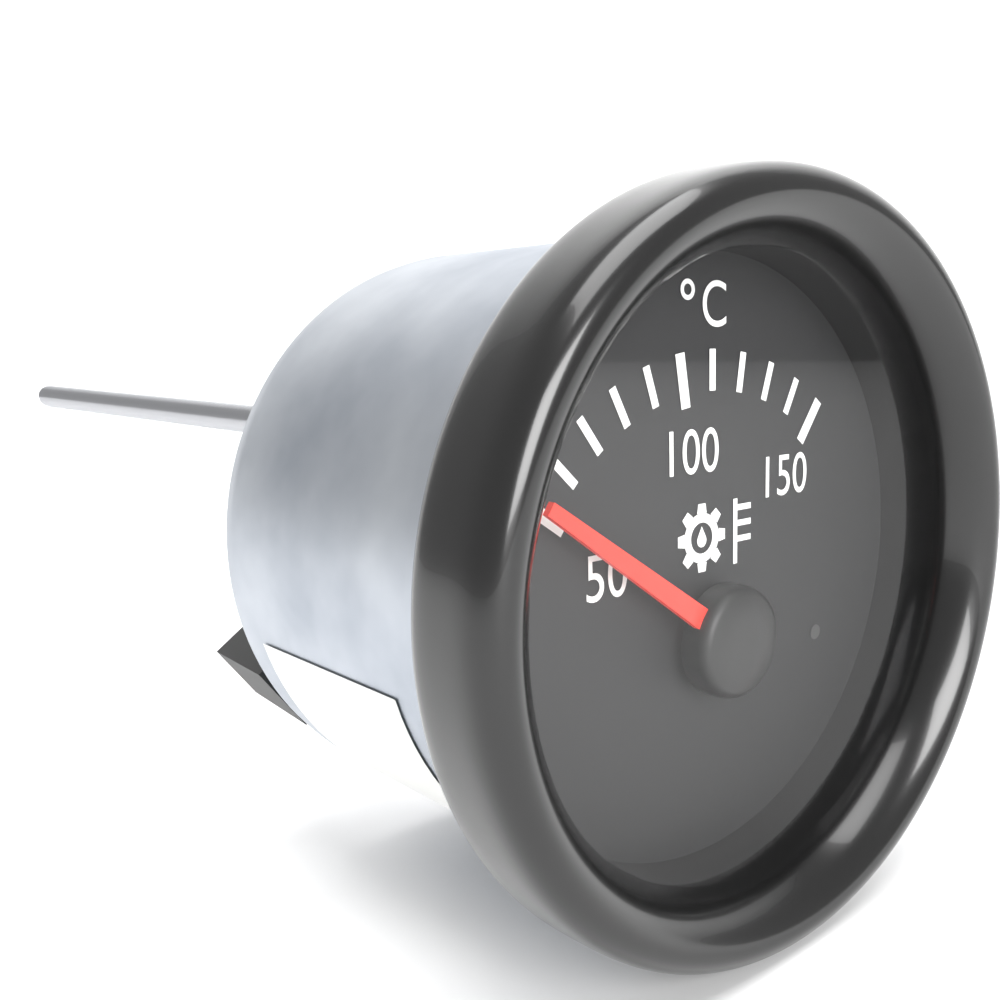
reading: 50 °C
